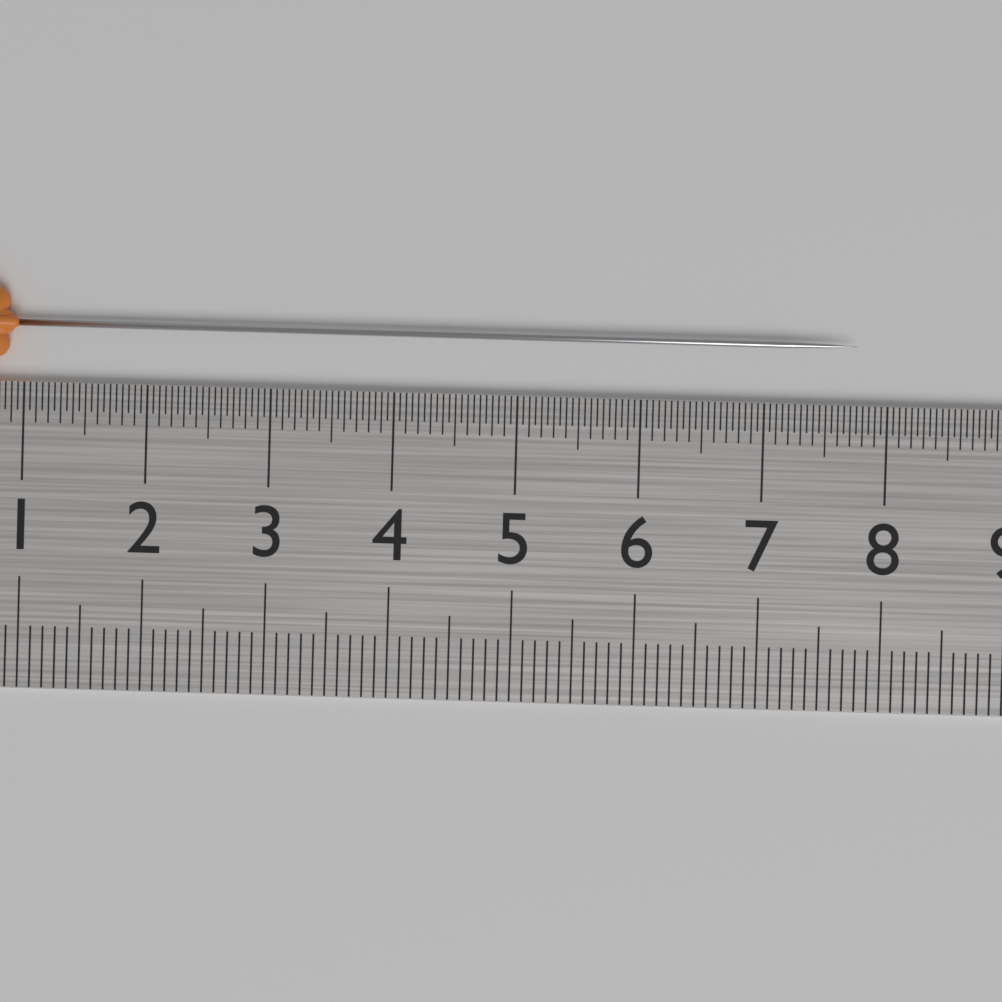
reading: 7.75 cm
